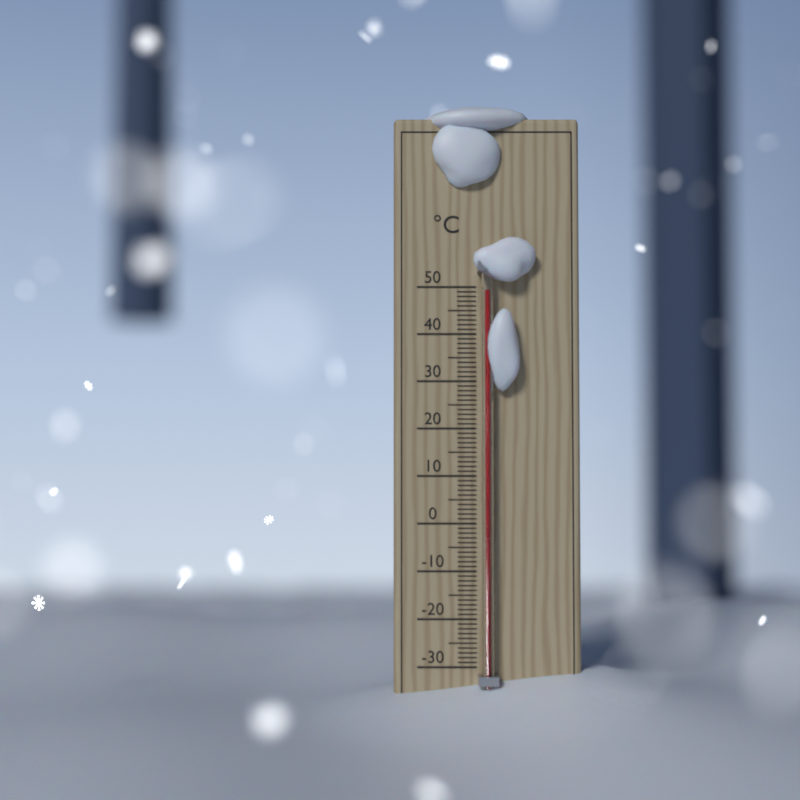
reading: 49 °C
